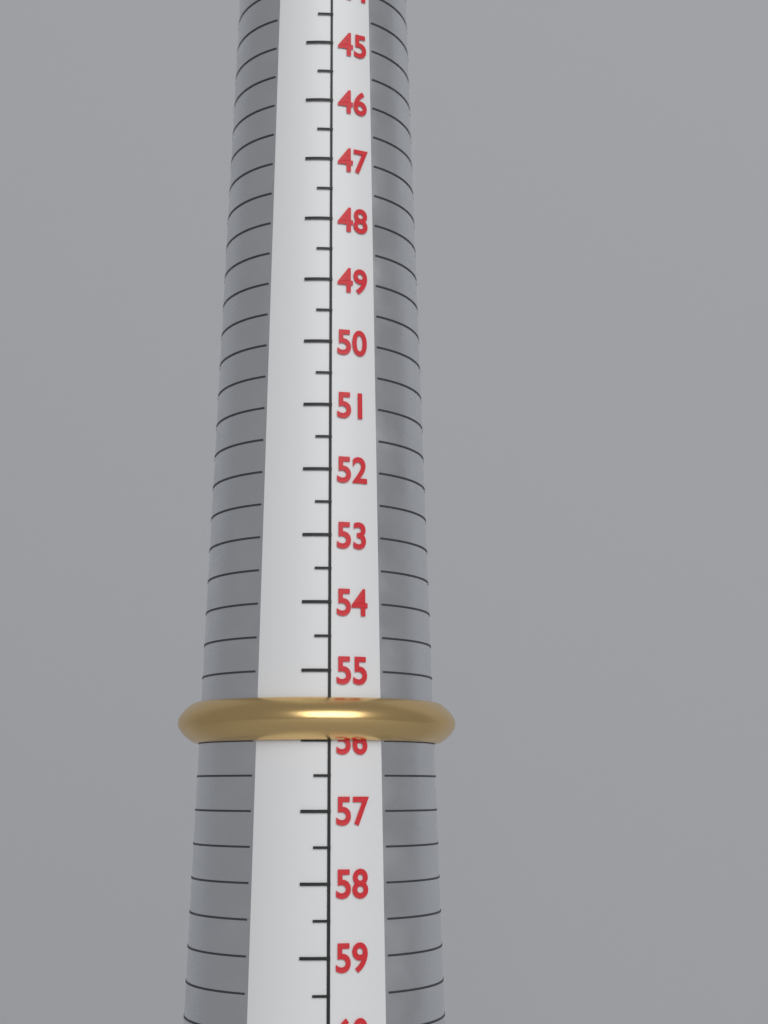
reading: 56.0 (no unit)
